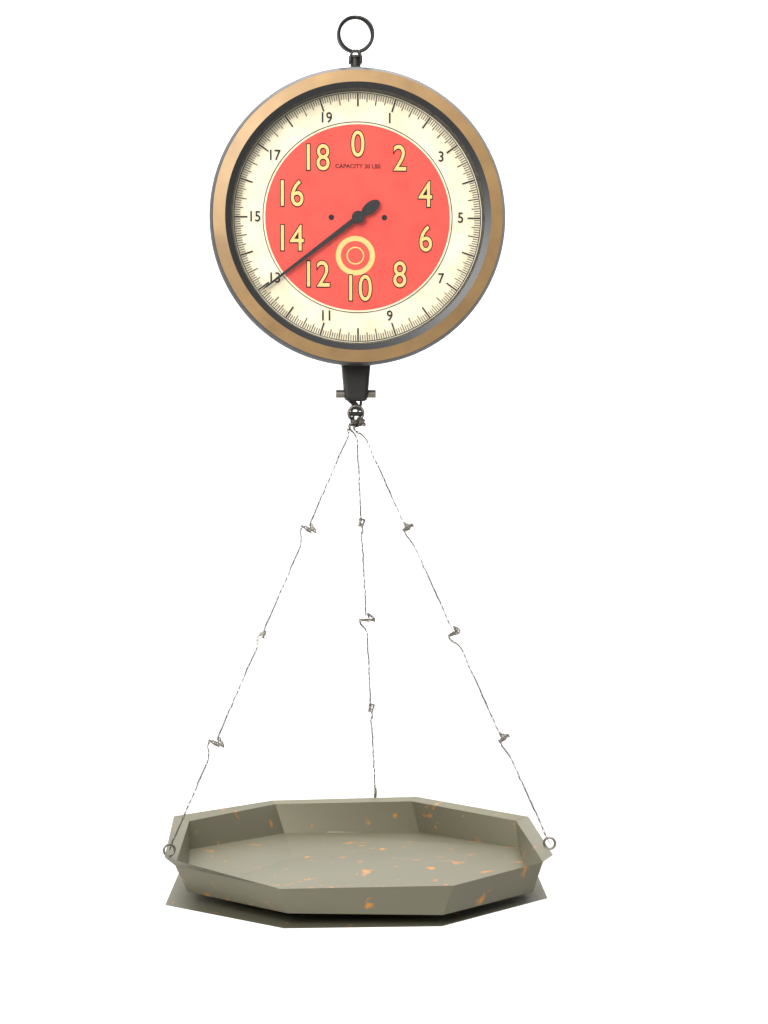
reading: 12.9375 lbs
